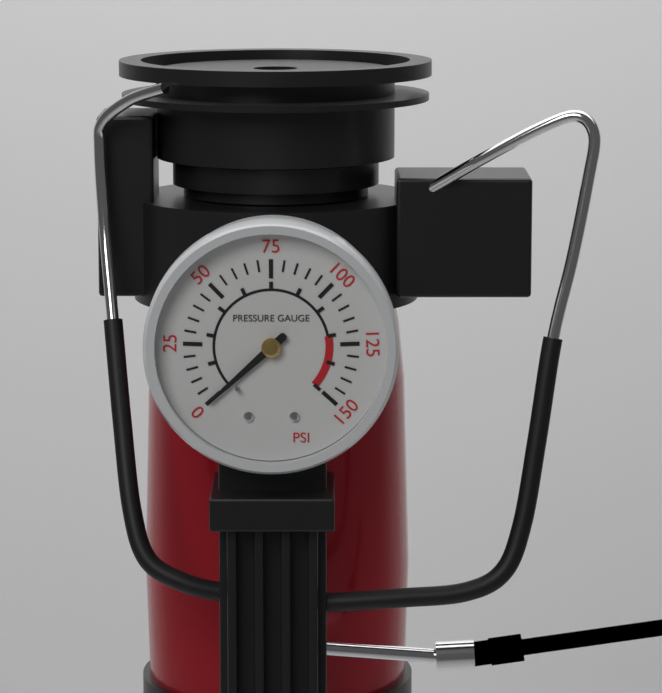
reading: 0 psi
